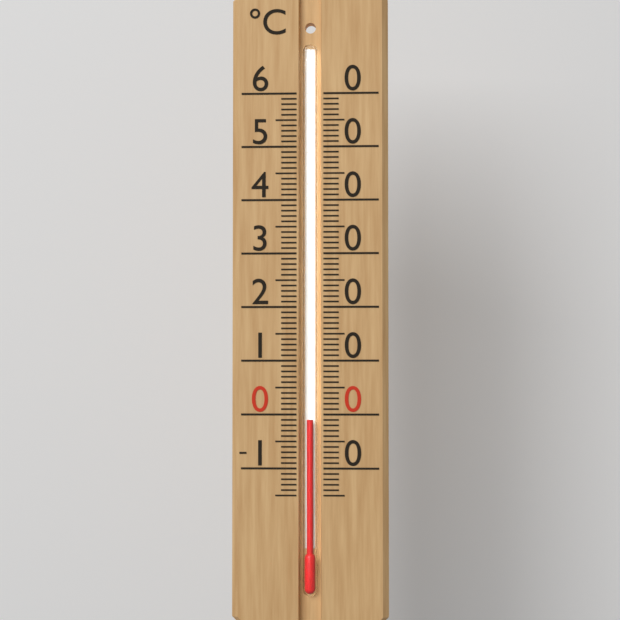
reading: -1 °C
